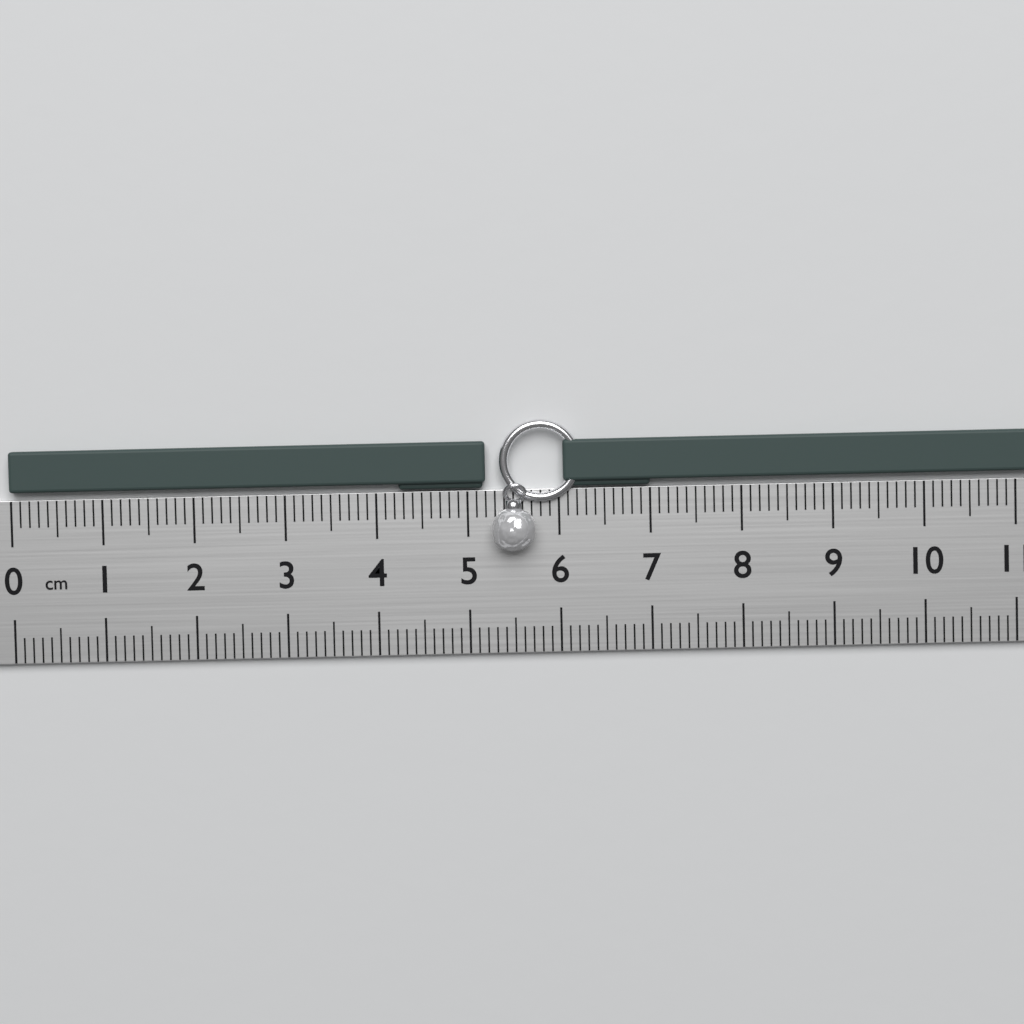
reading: 5.2 cm
